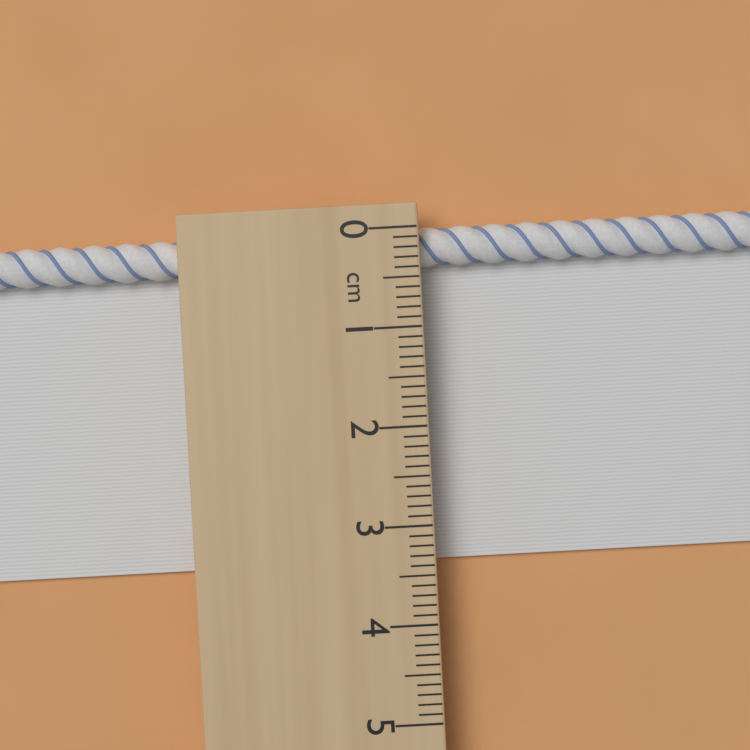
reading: 3.4 cm
